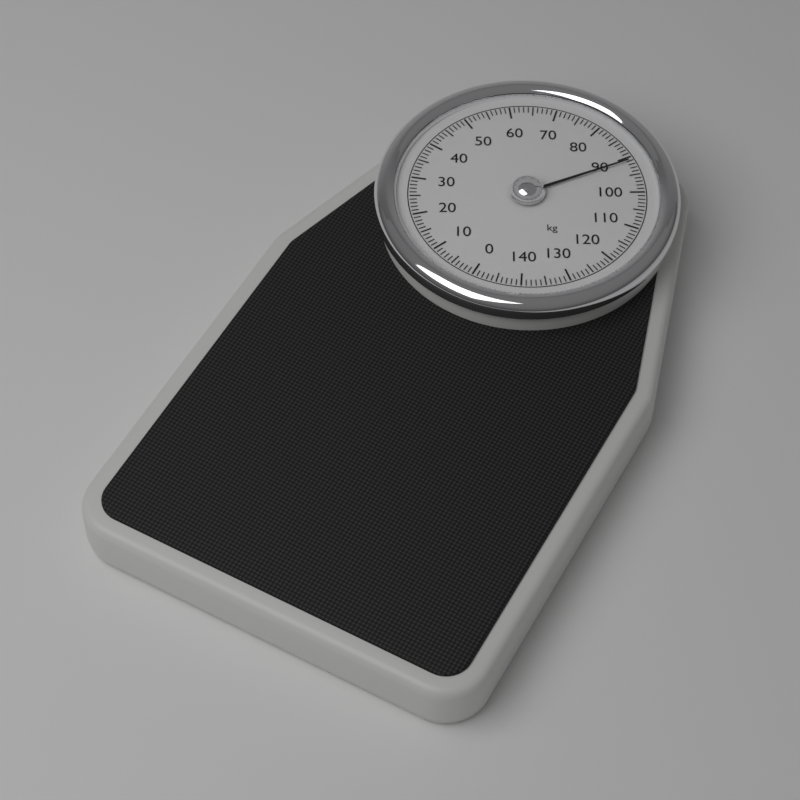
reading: 91 kg
